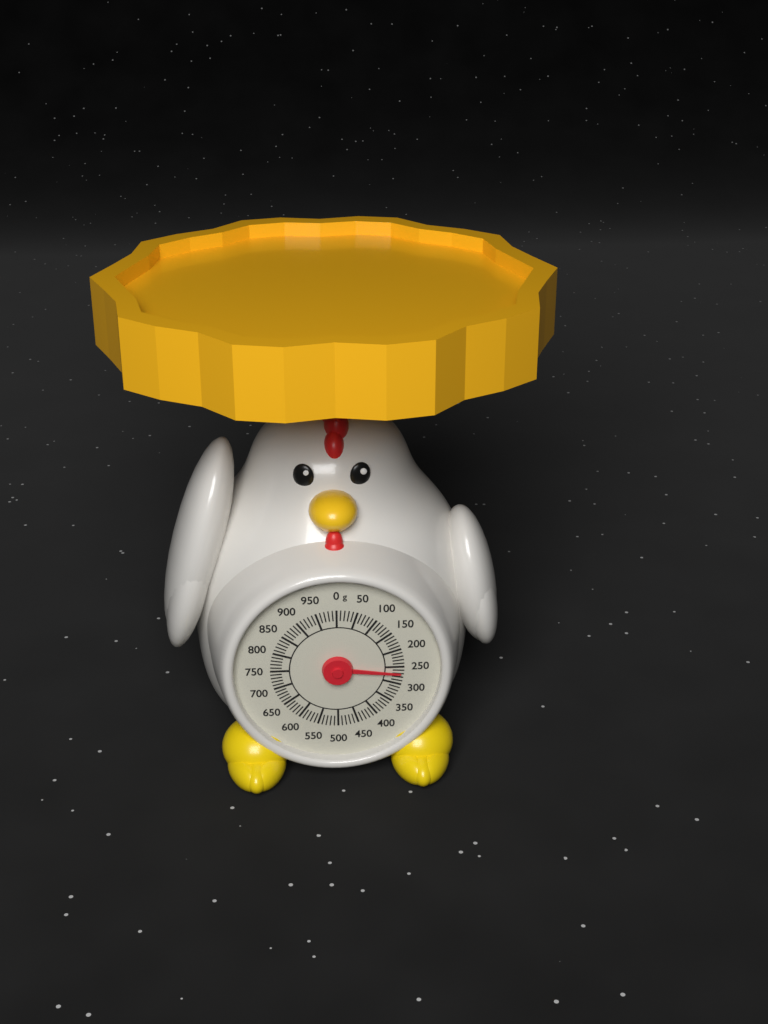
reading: 270 g
